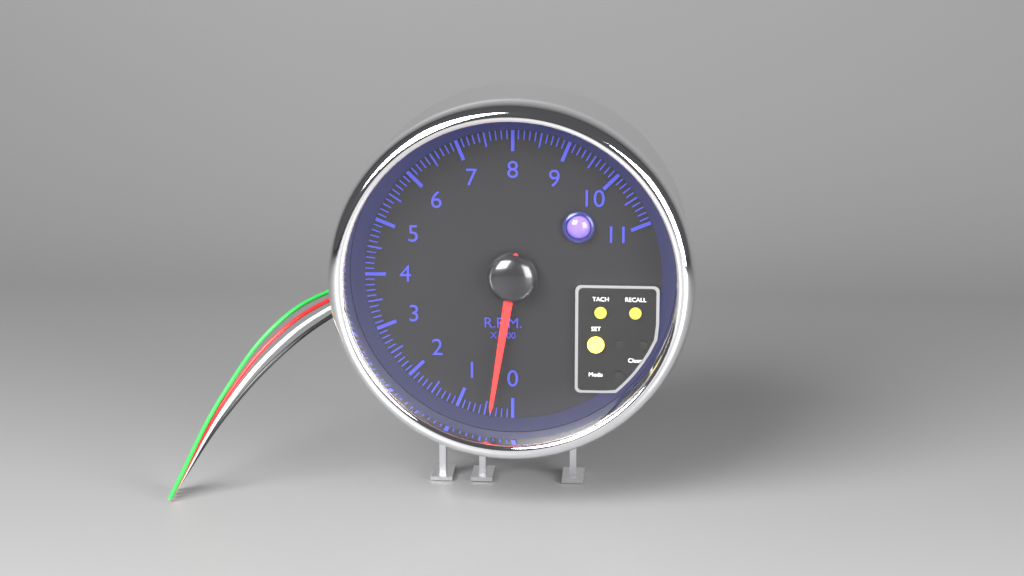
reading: 0.4 rpm x1000
